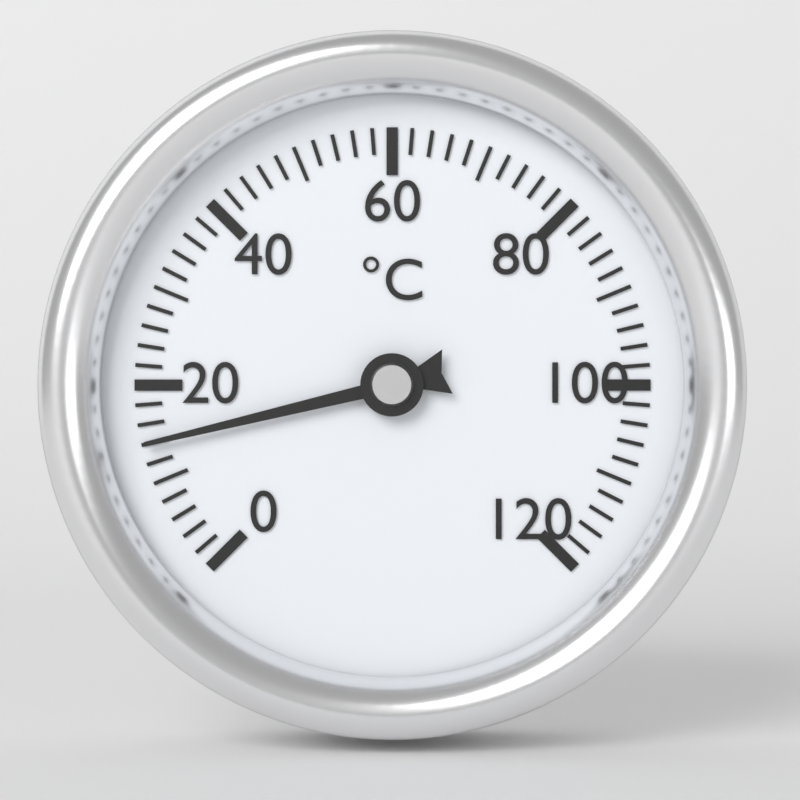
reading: 14 °C
